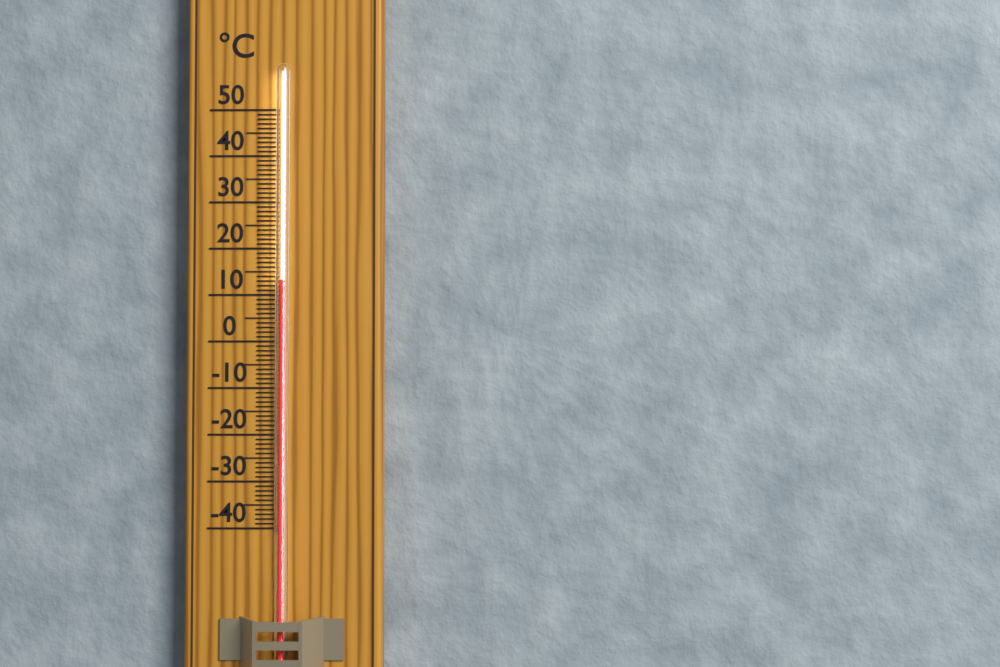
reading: 13 °C
